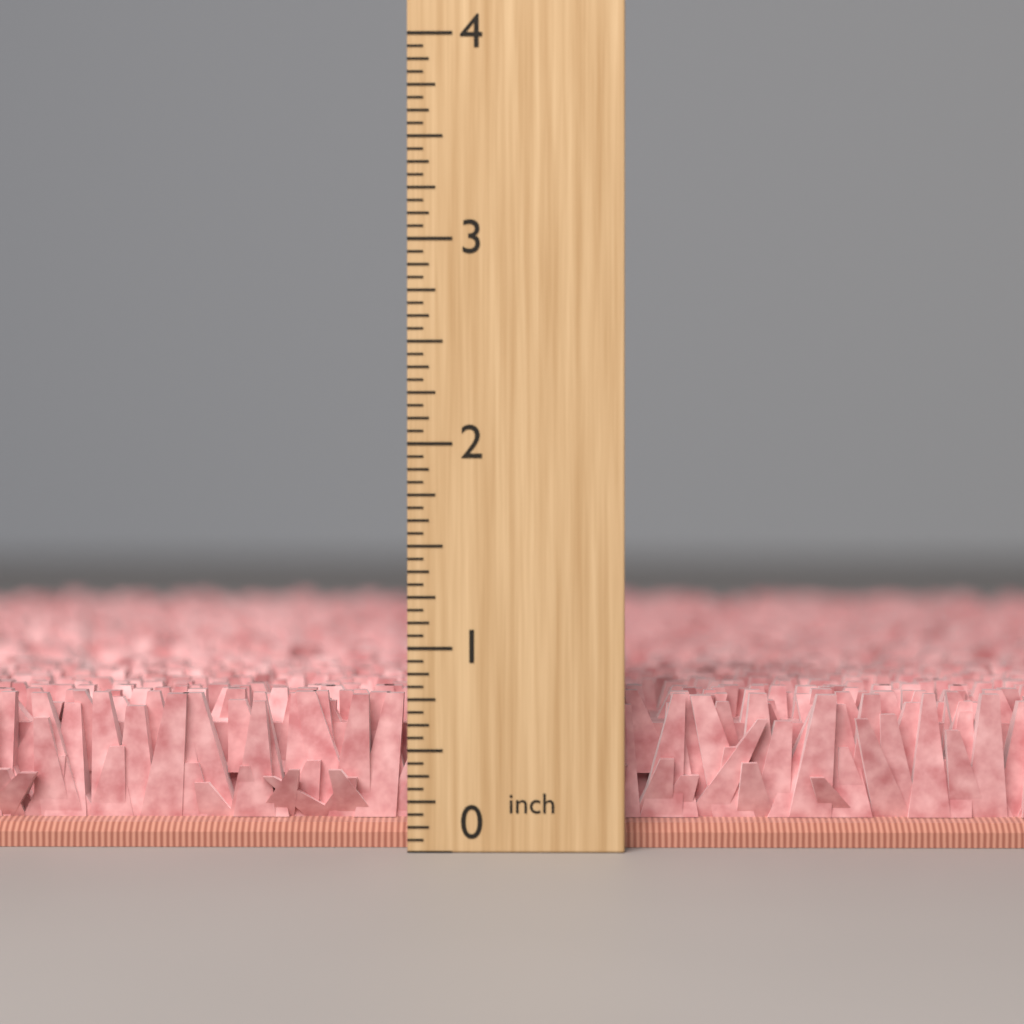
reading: 0.7500 inch
